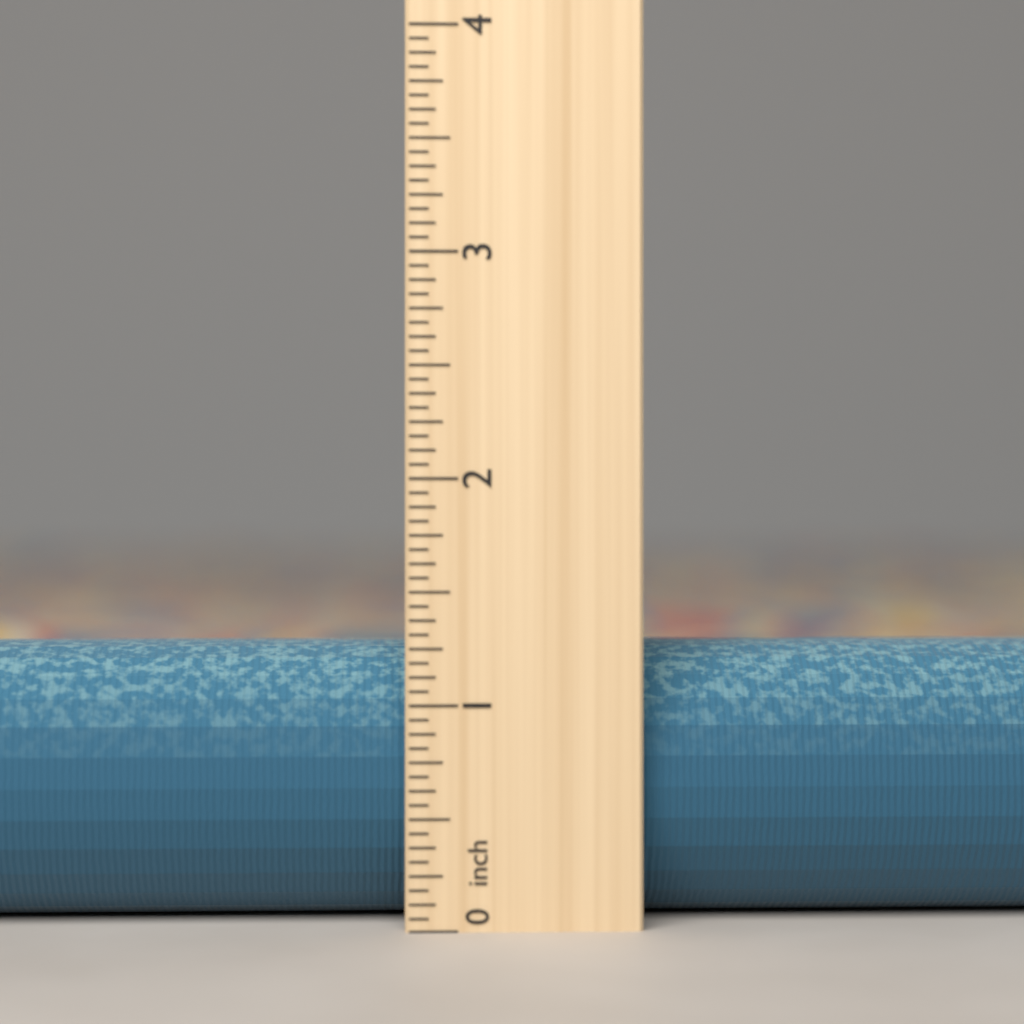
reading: 1.2500 inch
